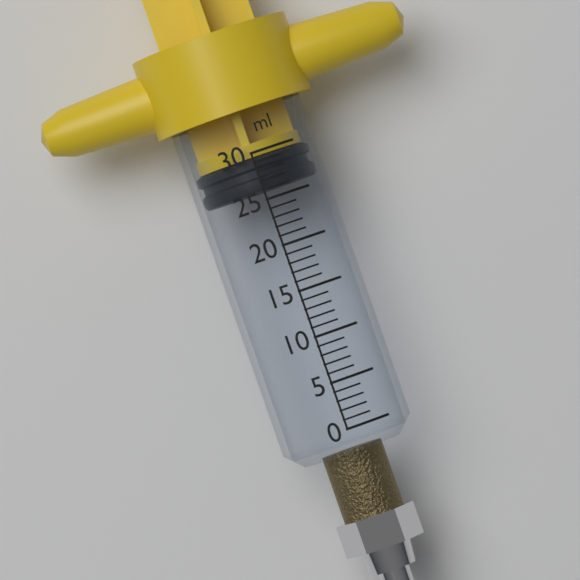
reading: 26 ml
